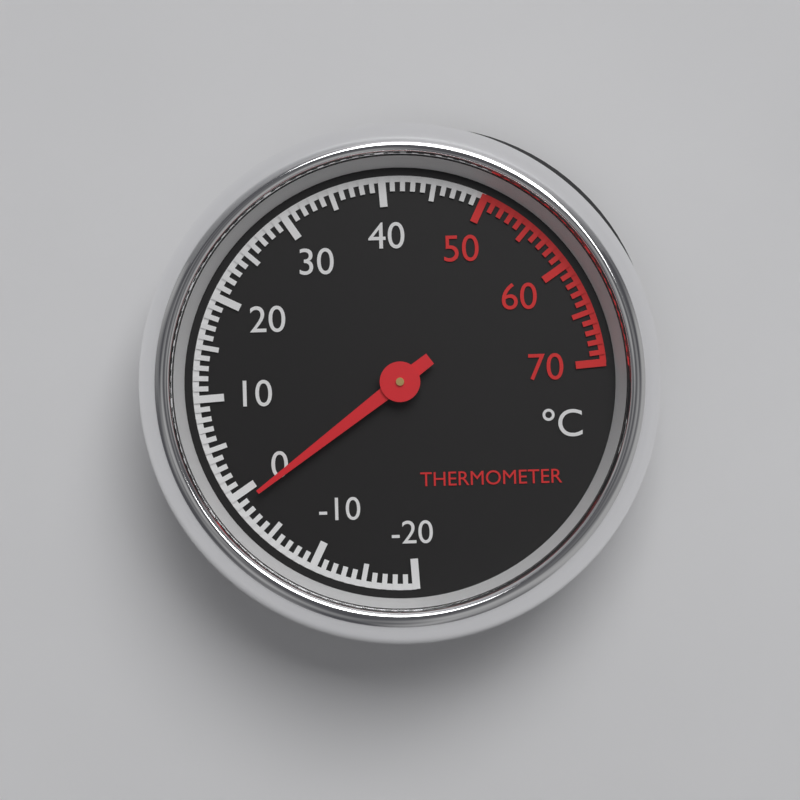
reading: -1 °C
